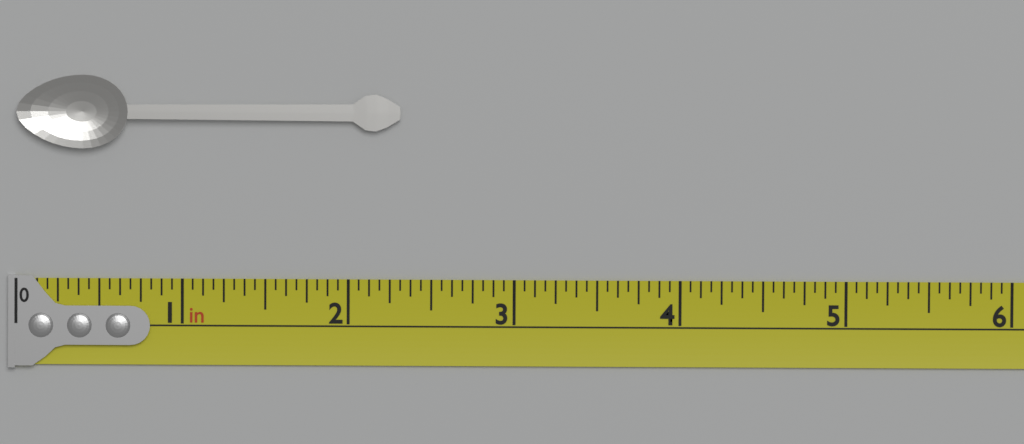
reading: 2.3125 in
